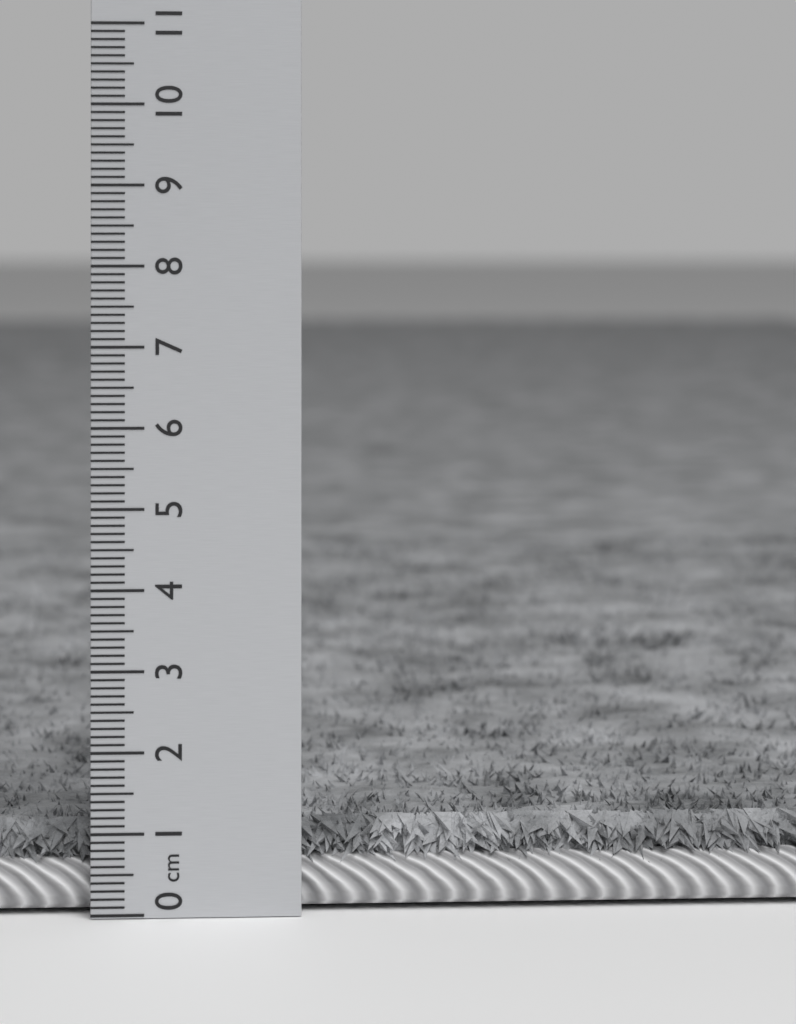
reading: 1.1 cm
